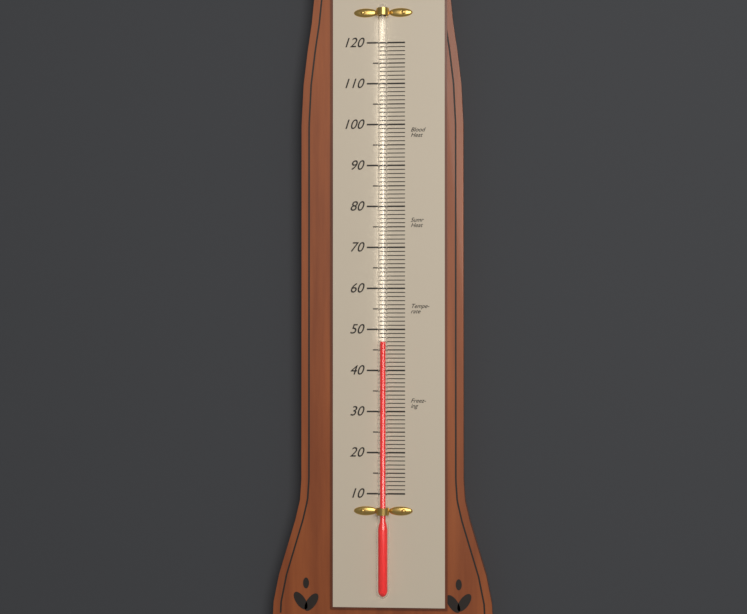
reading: 47 (no unit)
